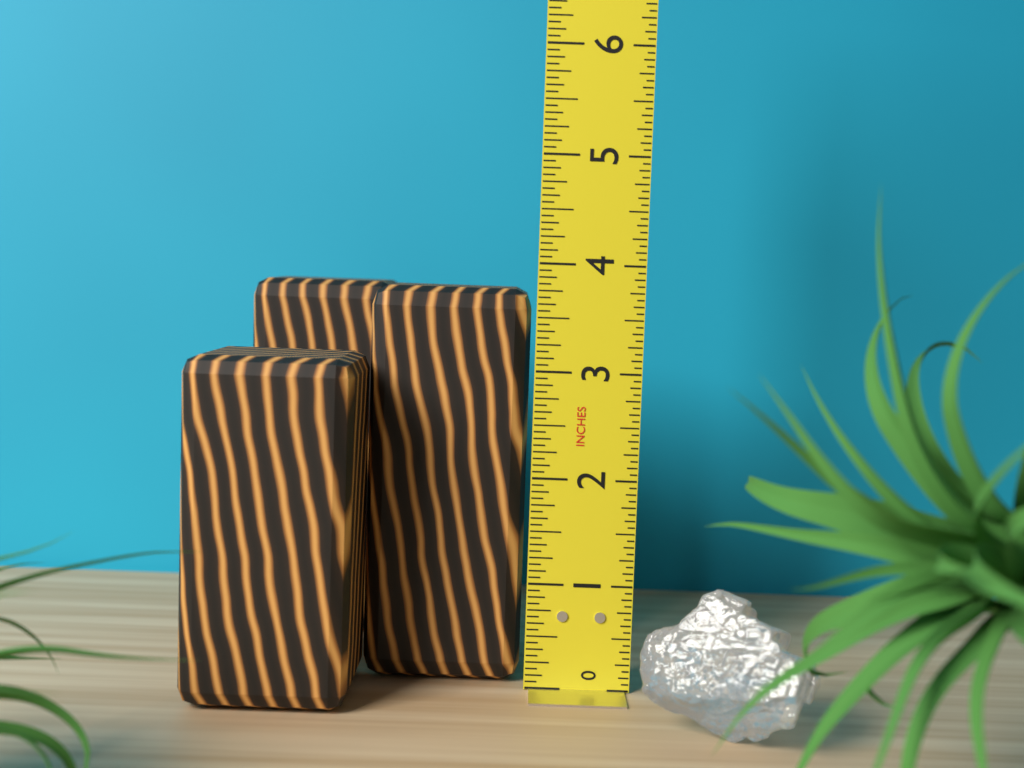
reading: 3.7500 in
